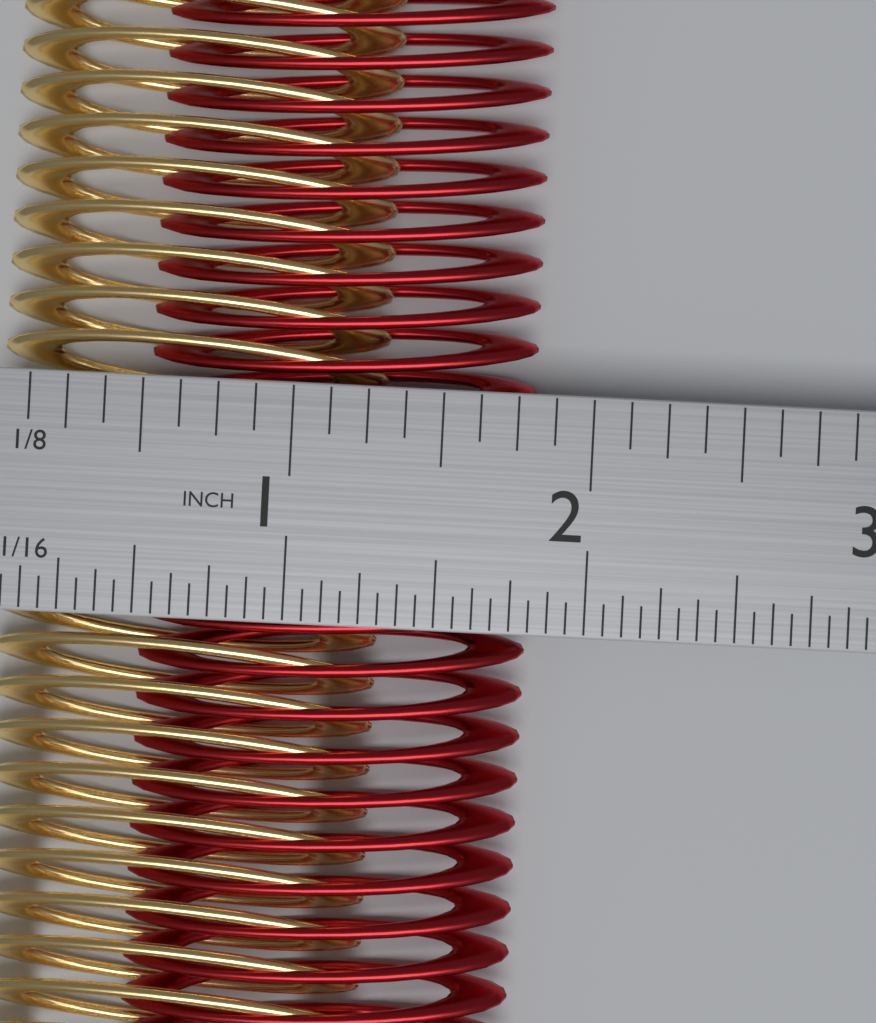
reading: 1.8125 in
